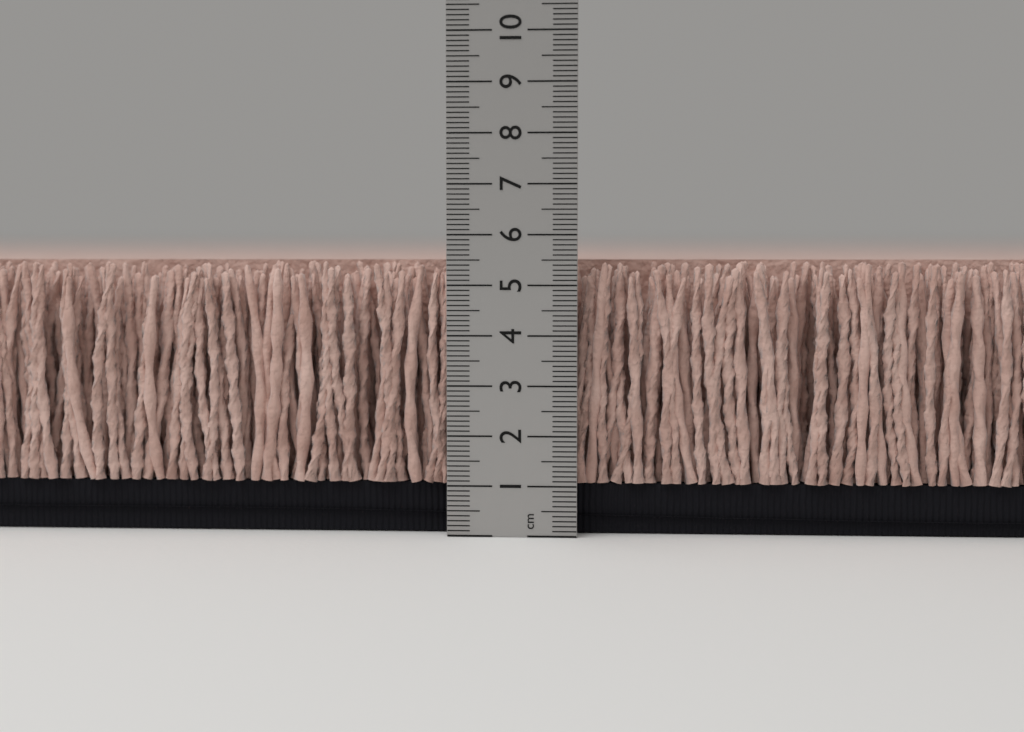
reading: 5.5 cm
